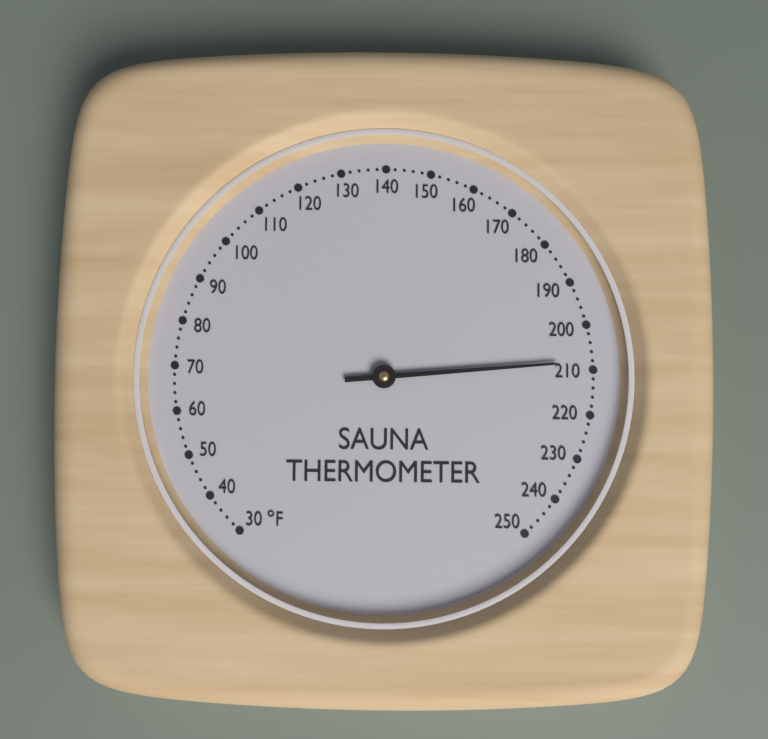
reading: 208 °F
